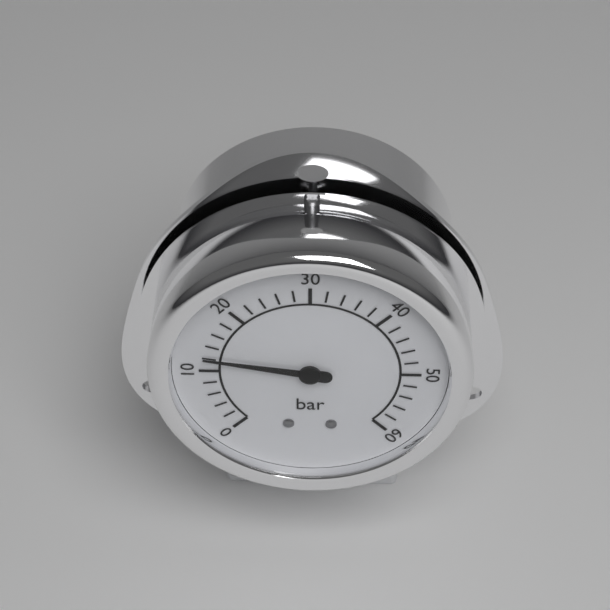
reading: 12 bar
